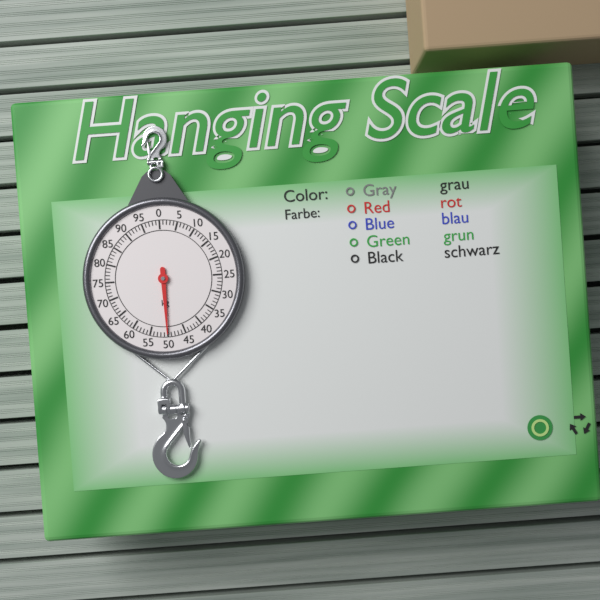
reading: 50 kg
